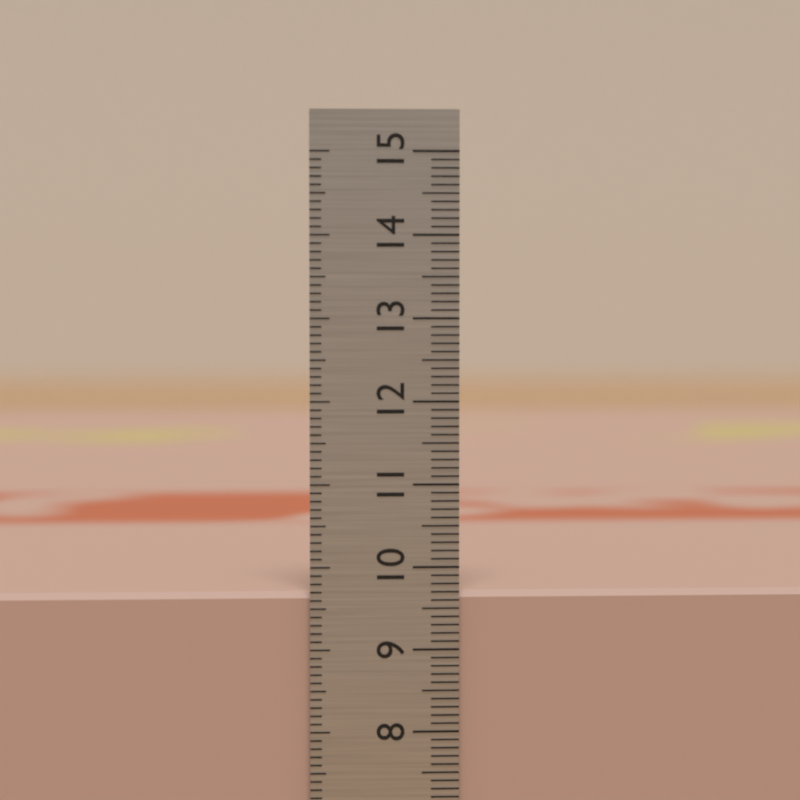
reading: 9.7 cm
